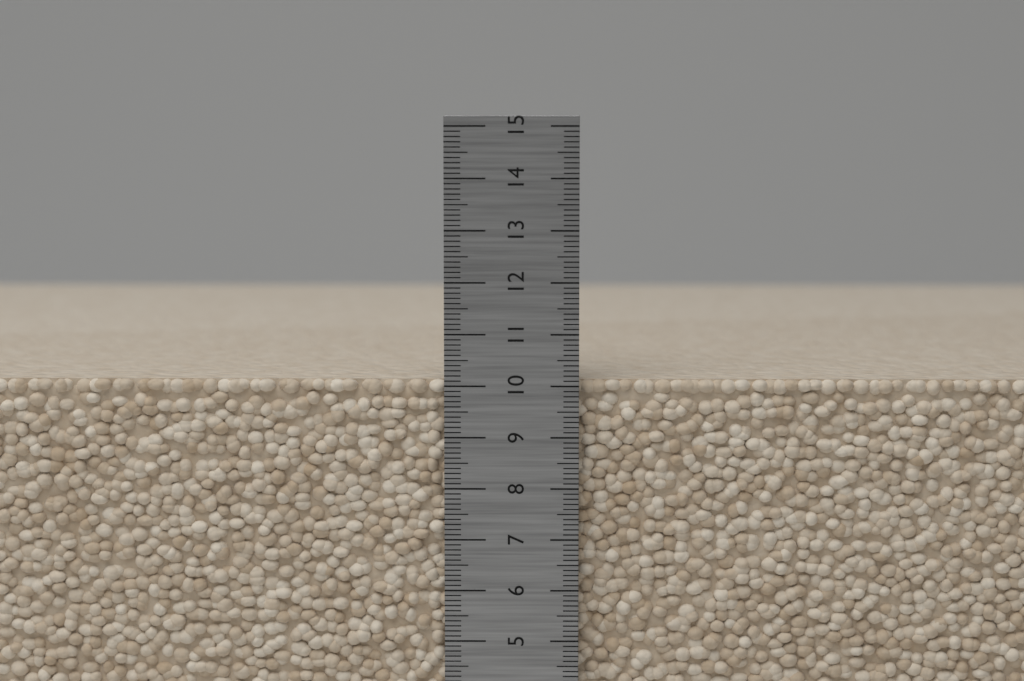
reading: 10.1 cm
